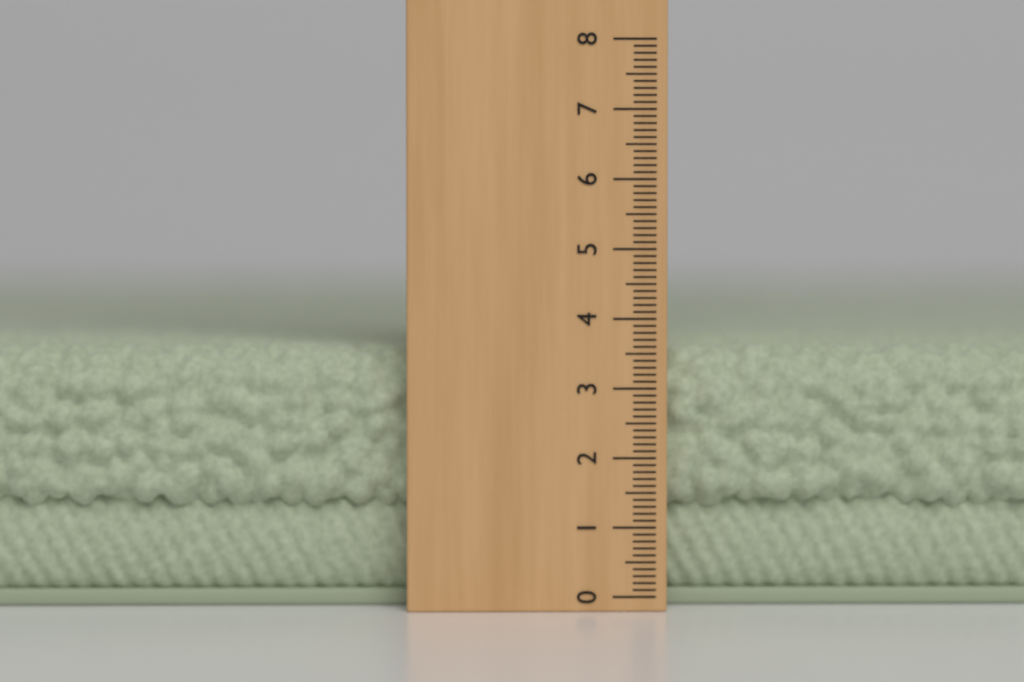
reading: 3.6 (no unit)
